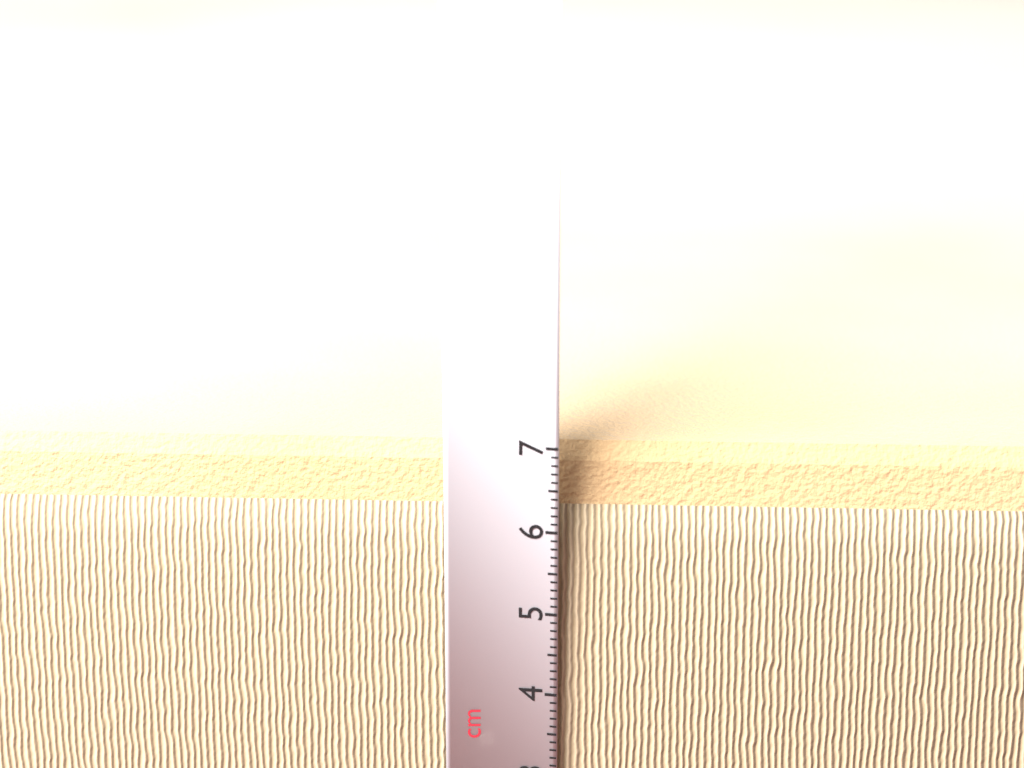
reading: 6.9 cm
